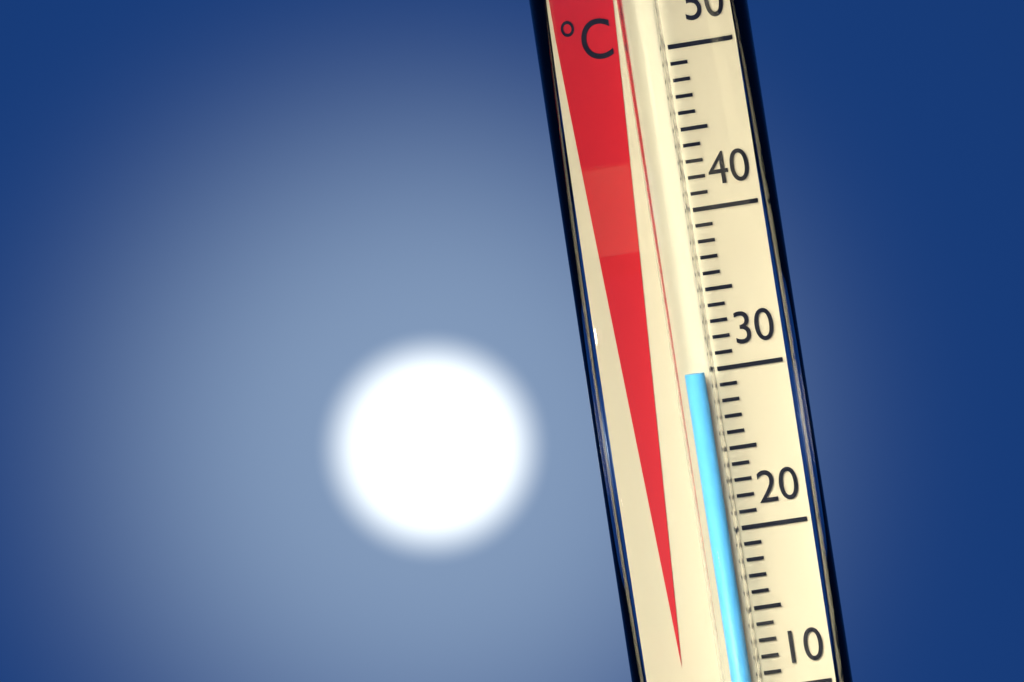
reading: 30 °C
